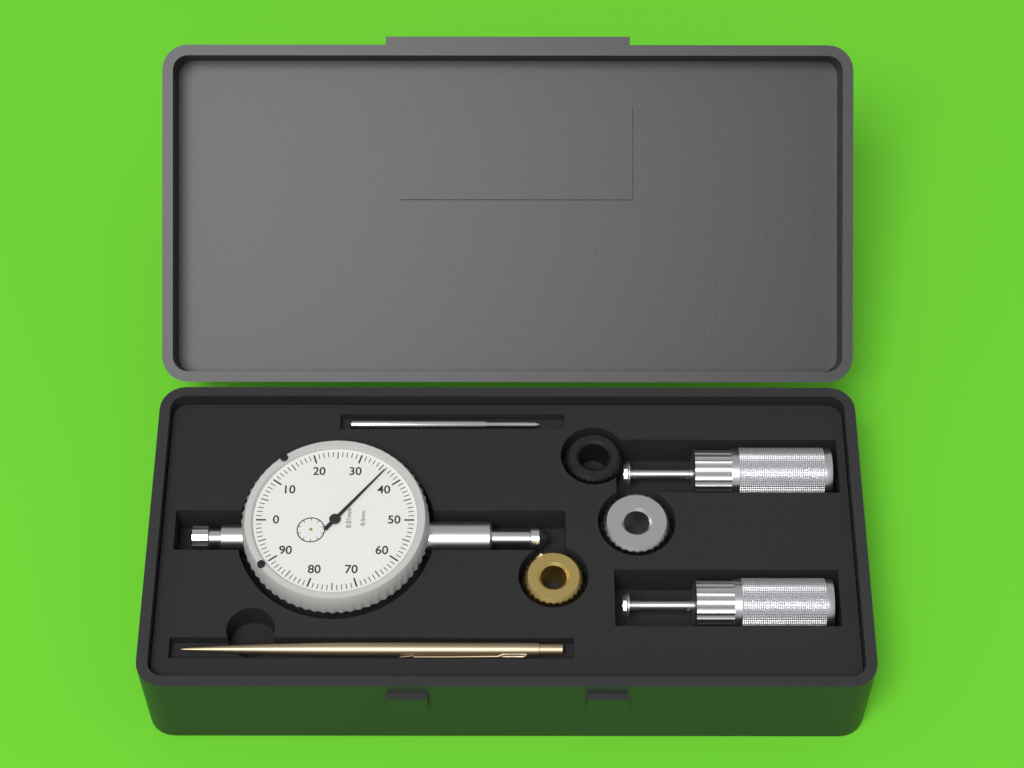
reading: 0.36 mm
